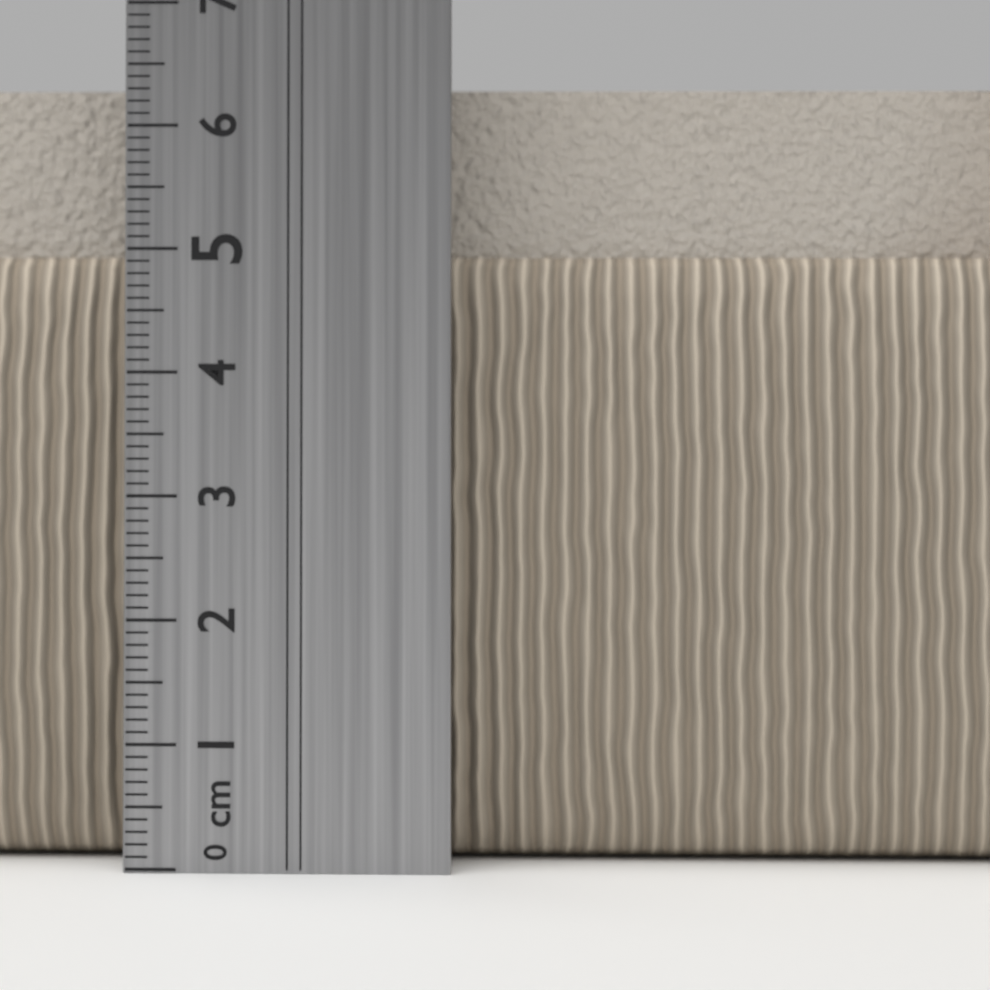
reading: 6.3 cm
